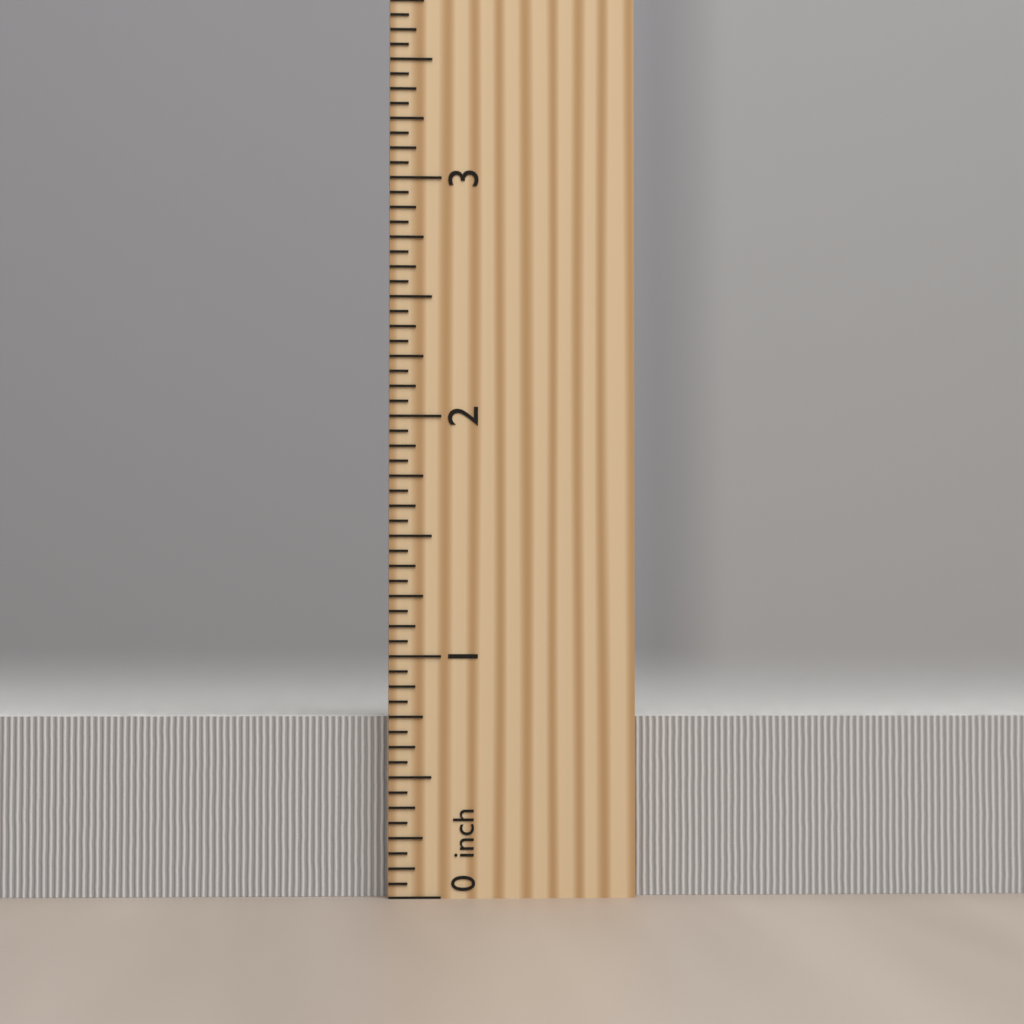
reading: 0.7500 inch
